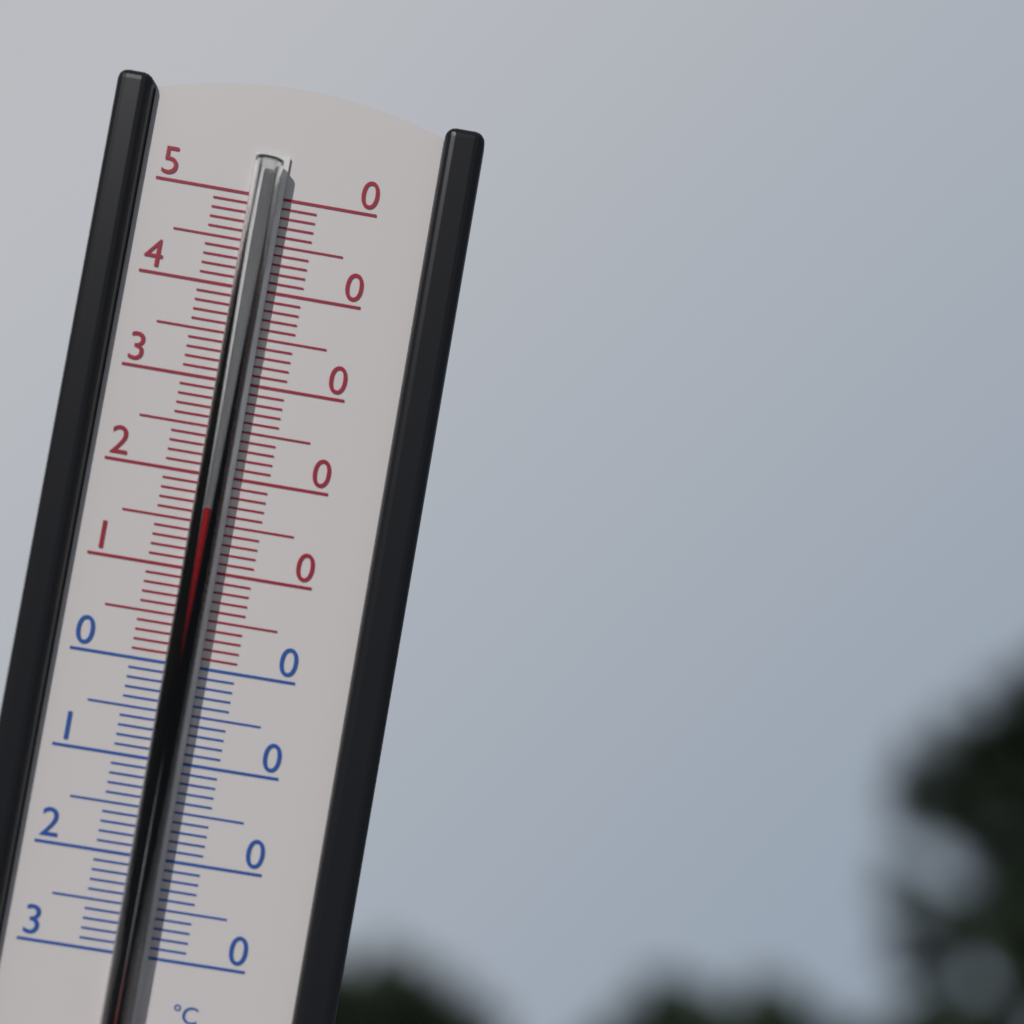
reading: 17 °C
